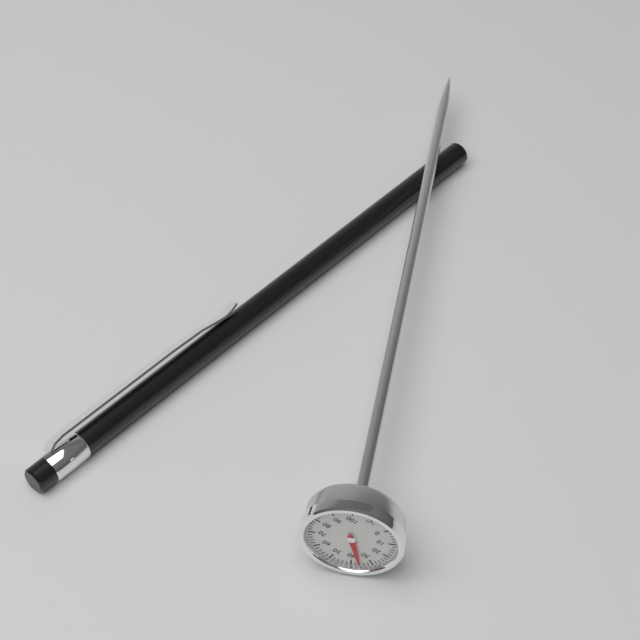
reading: 36 °C
